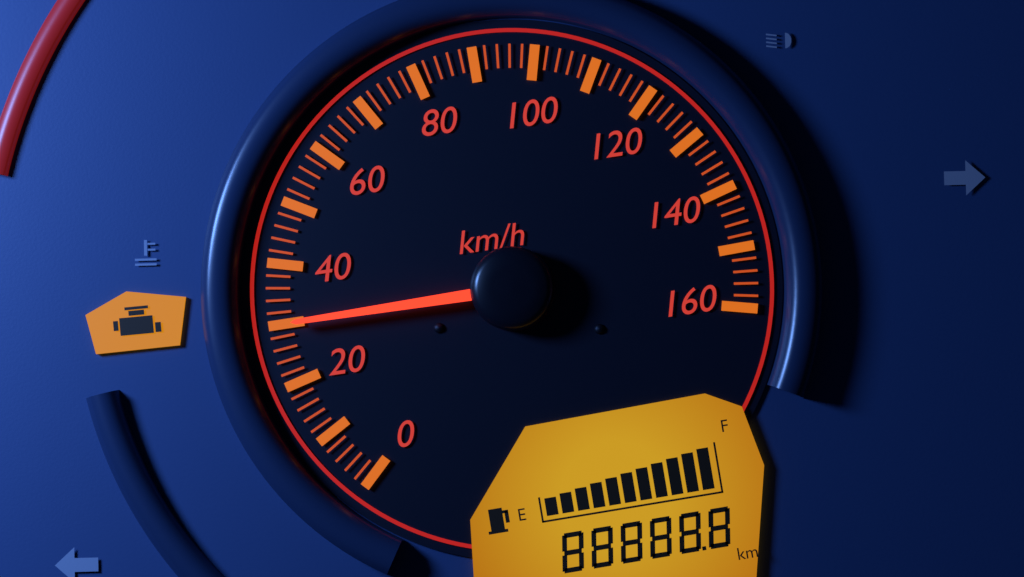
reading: 30 km/h
